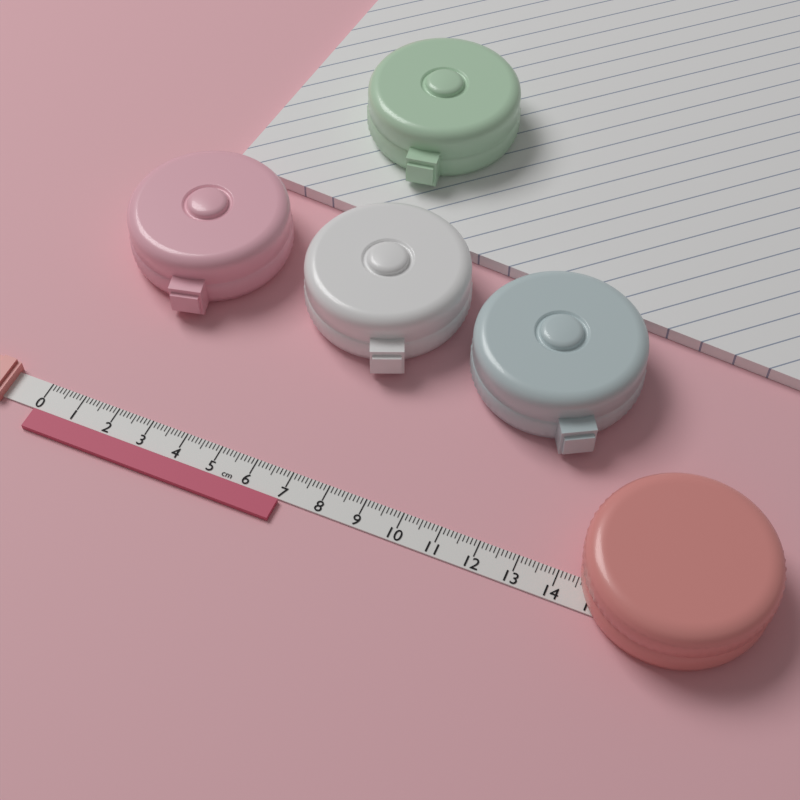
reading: 7.0 cm
